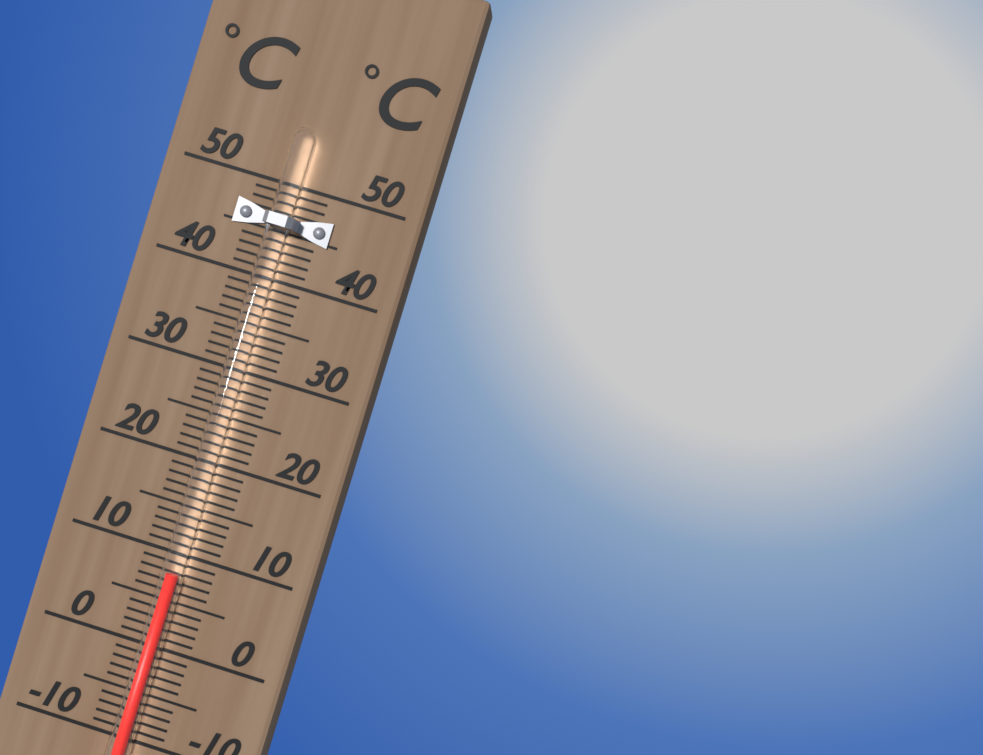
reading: 8 °C
